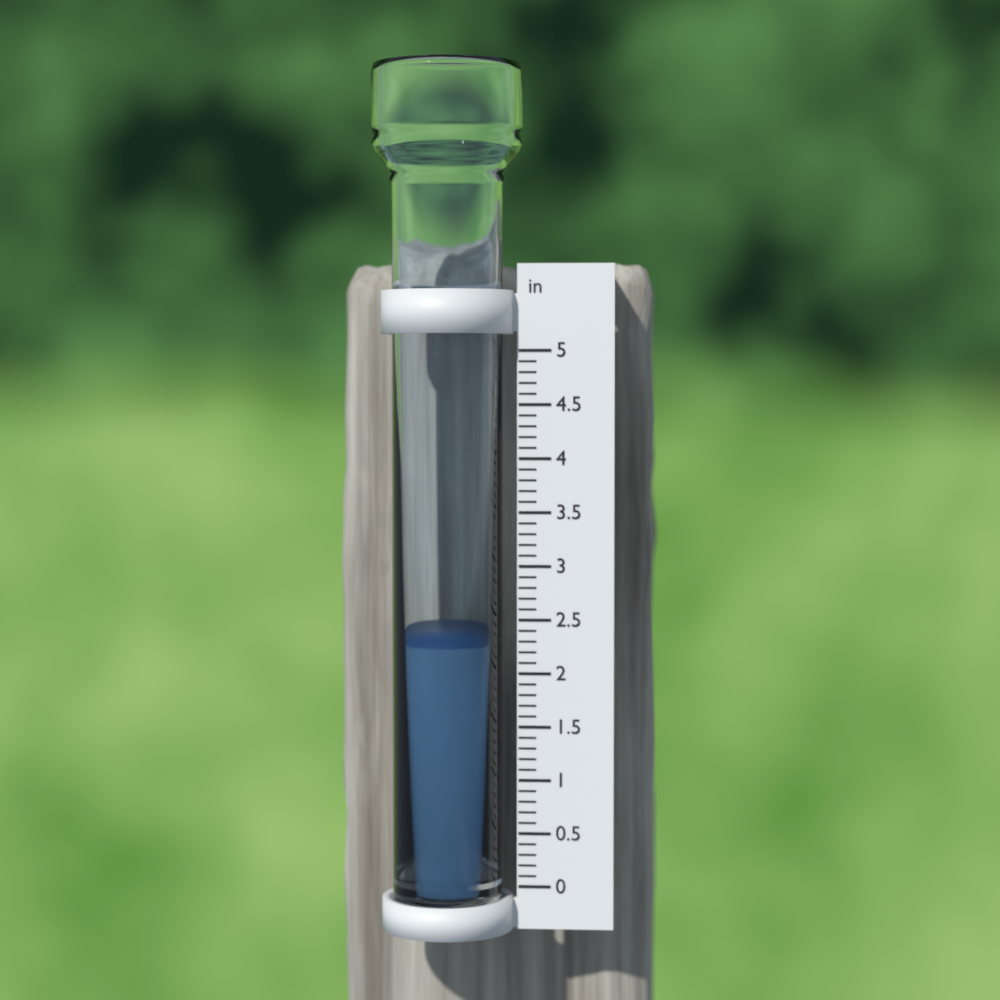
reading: 2.3 in
